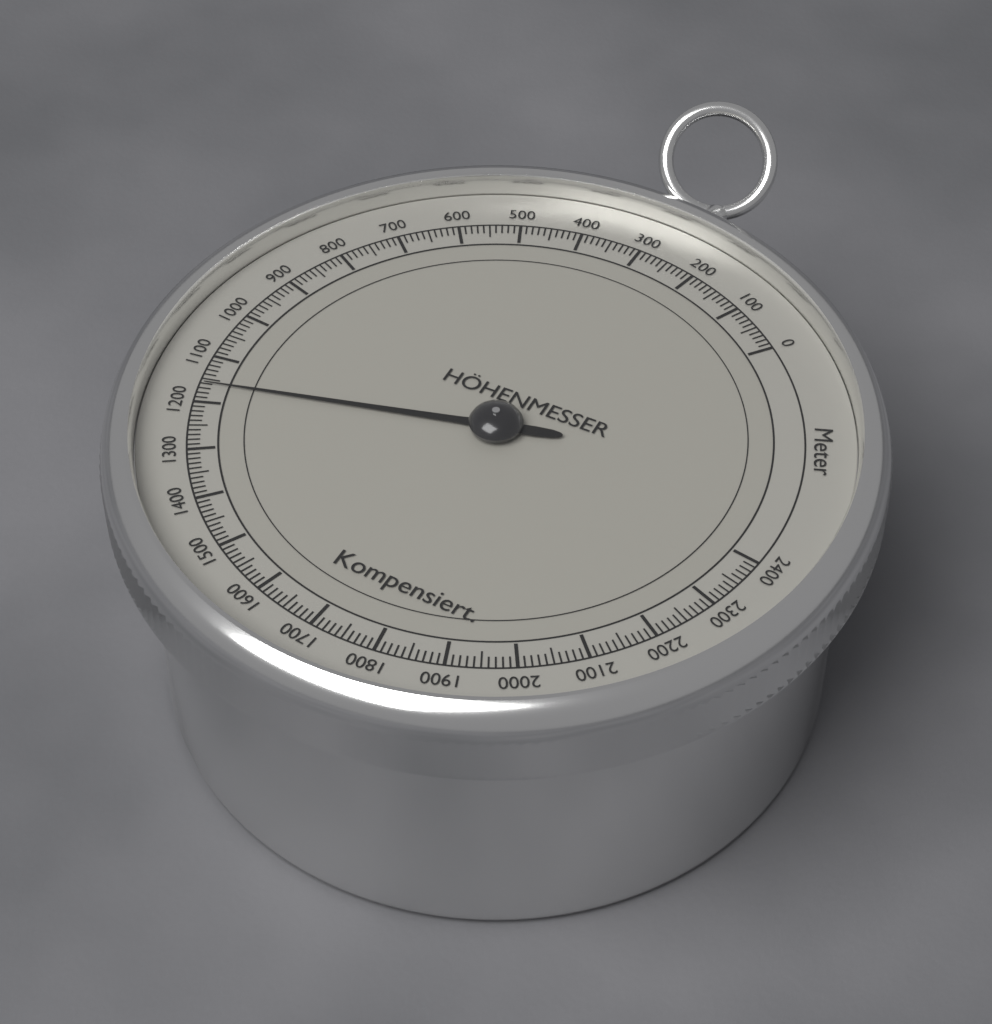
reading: 1160 m
